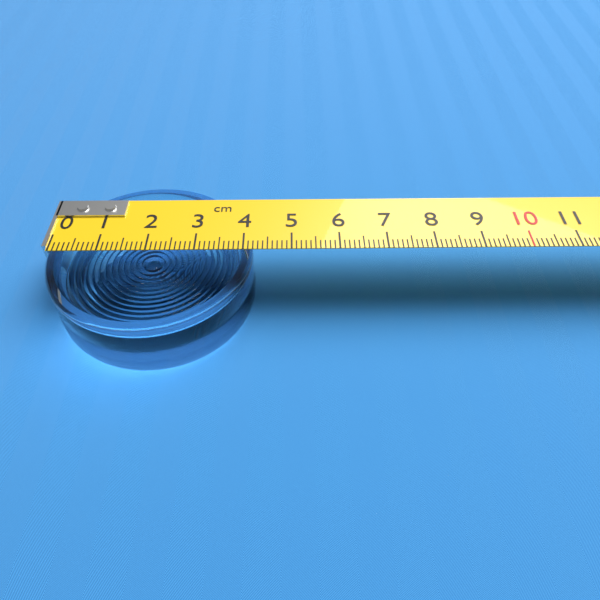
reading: 4.2 cm
